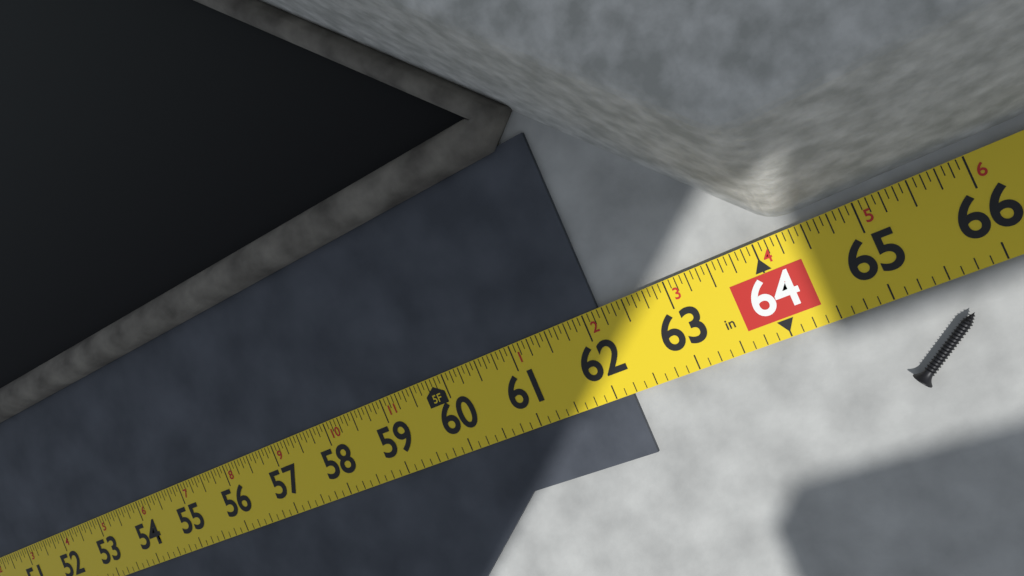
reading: 62.1875 in
